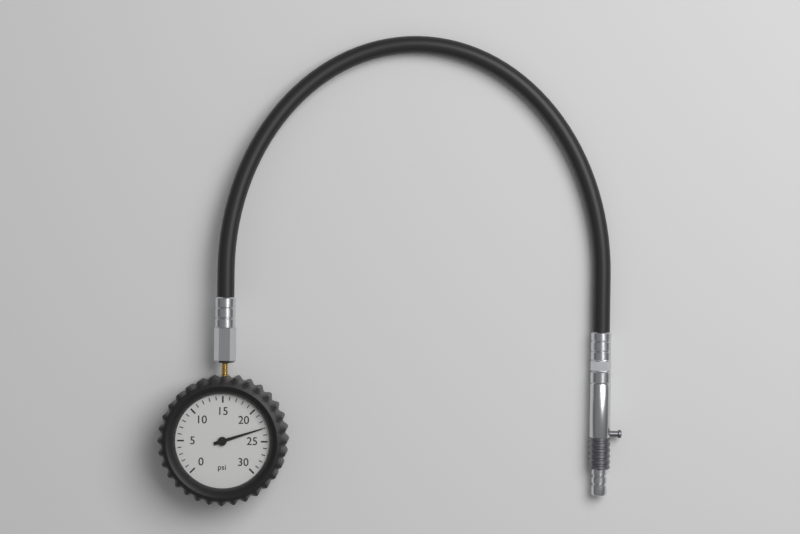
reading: 23 psi
